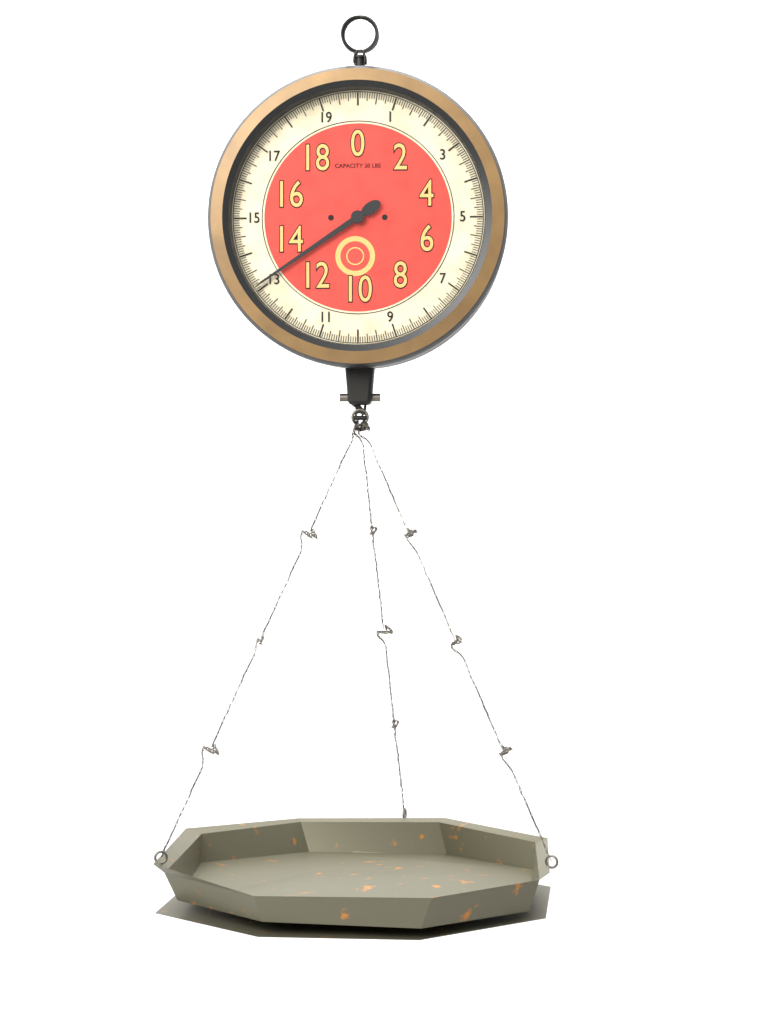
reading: 13.1250 lbs
